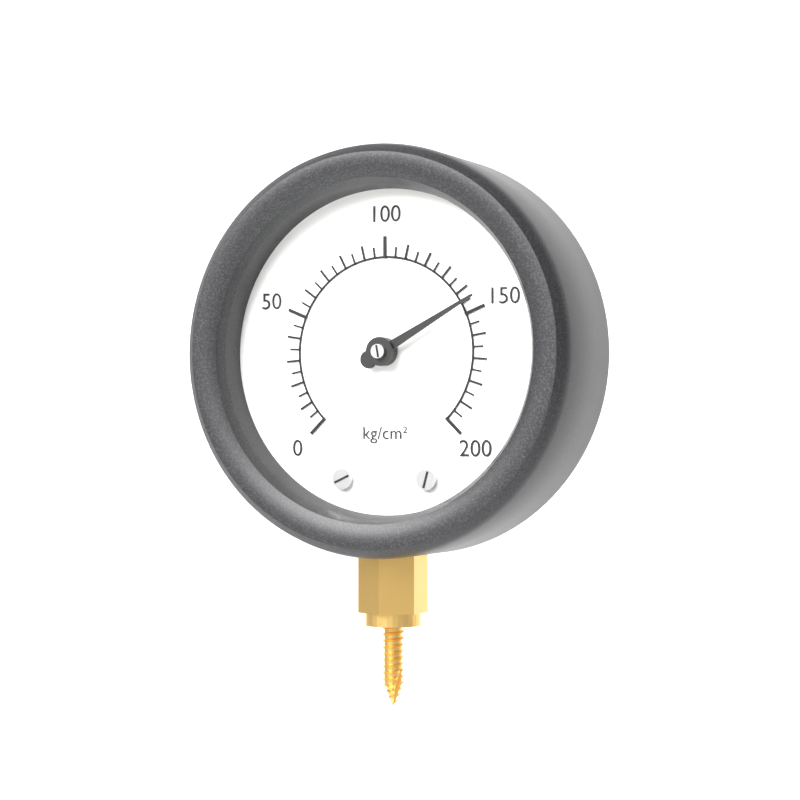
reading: 145 kg/cm²
